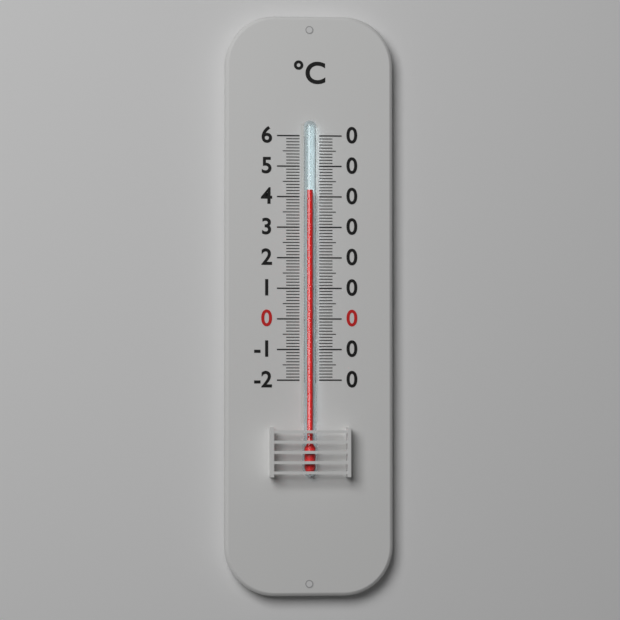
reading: 42 °C
